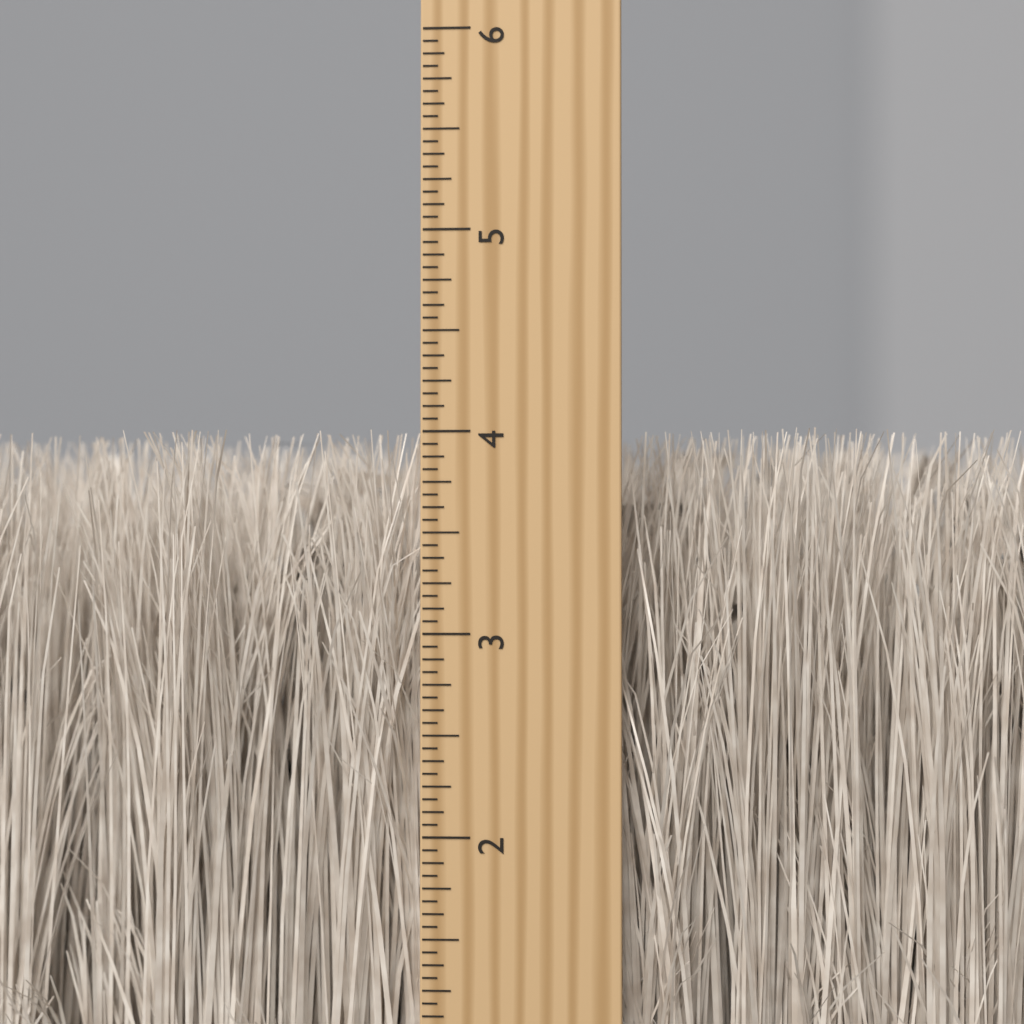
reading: 4.0000 inch
